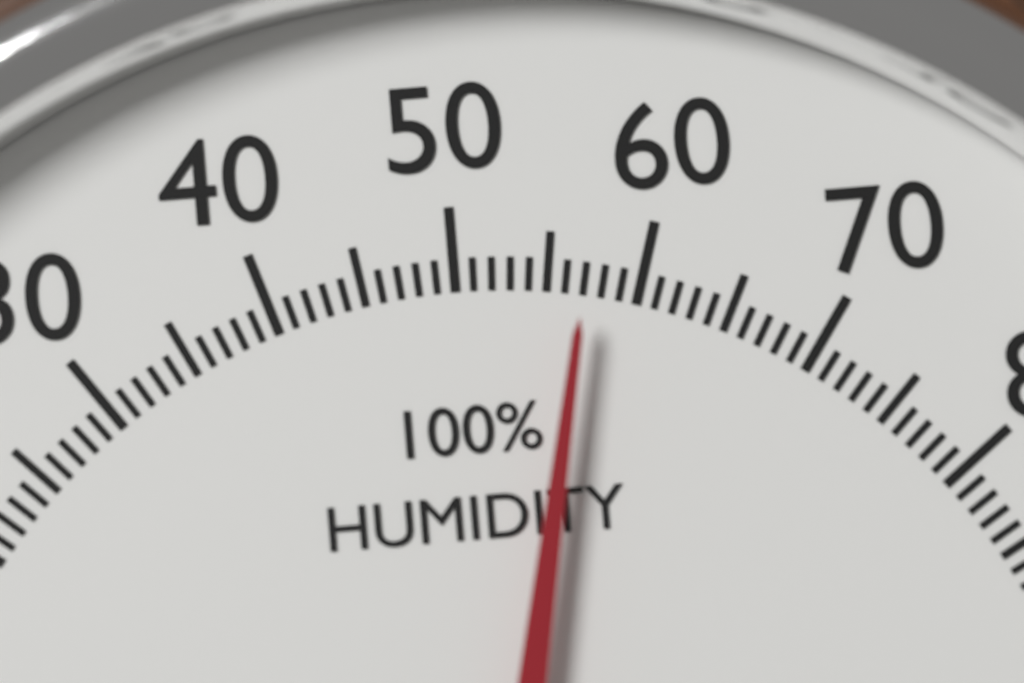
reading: 57 %
